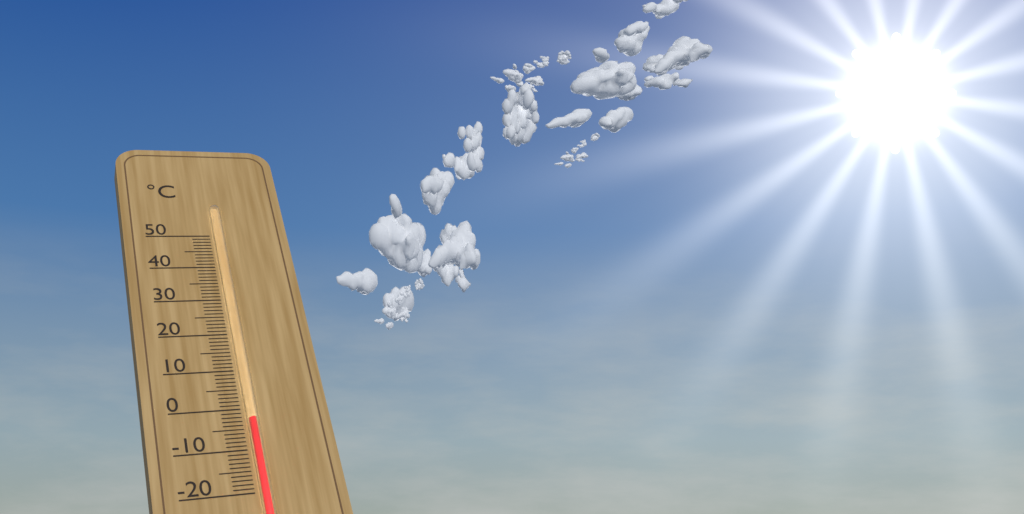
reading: -3 °C
